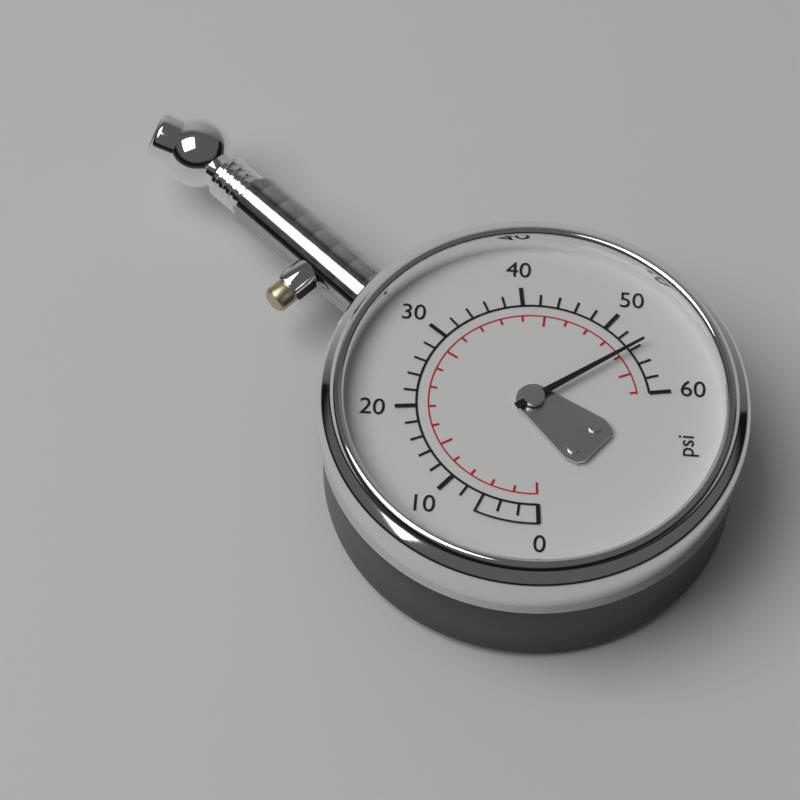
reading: 54 psi
